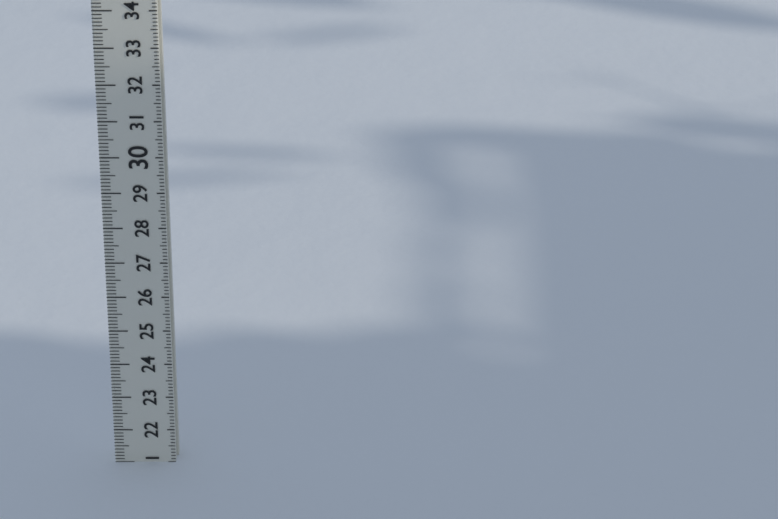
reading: 21.0 (no unit)
